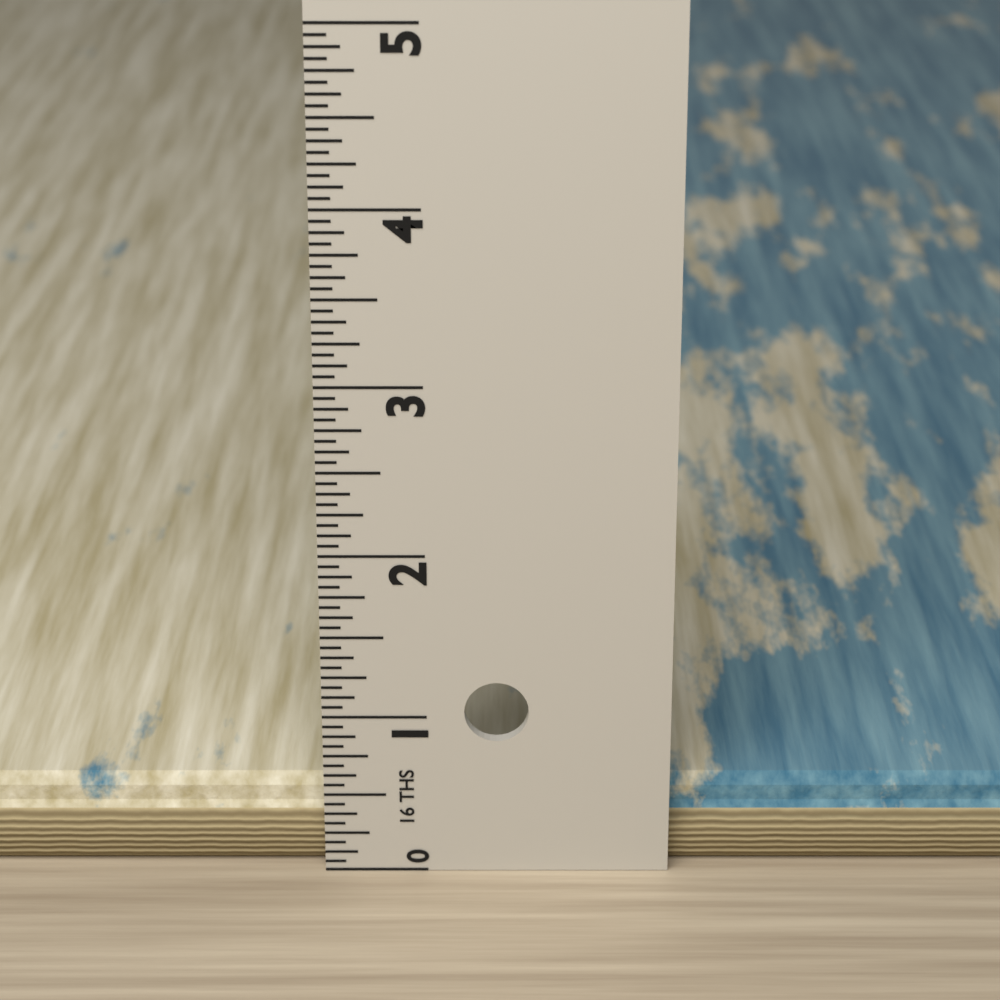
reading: 0.5000 in
